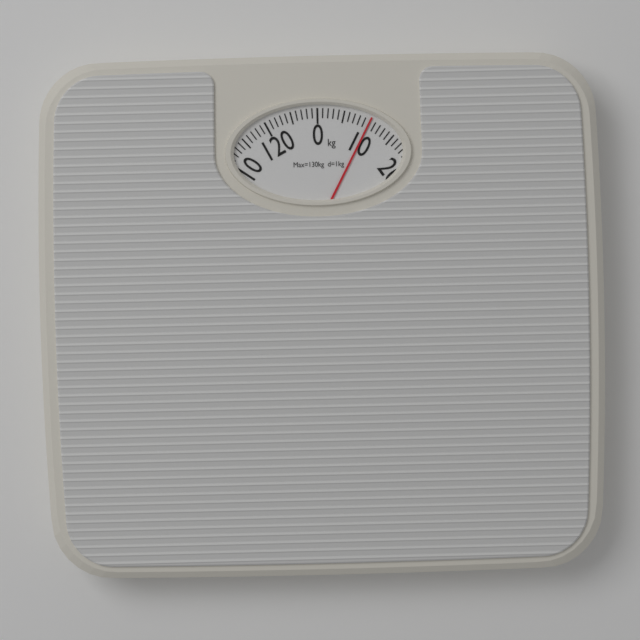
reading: 10 kg
